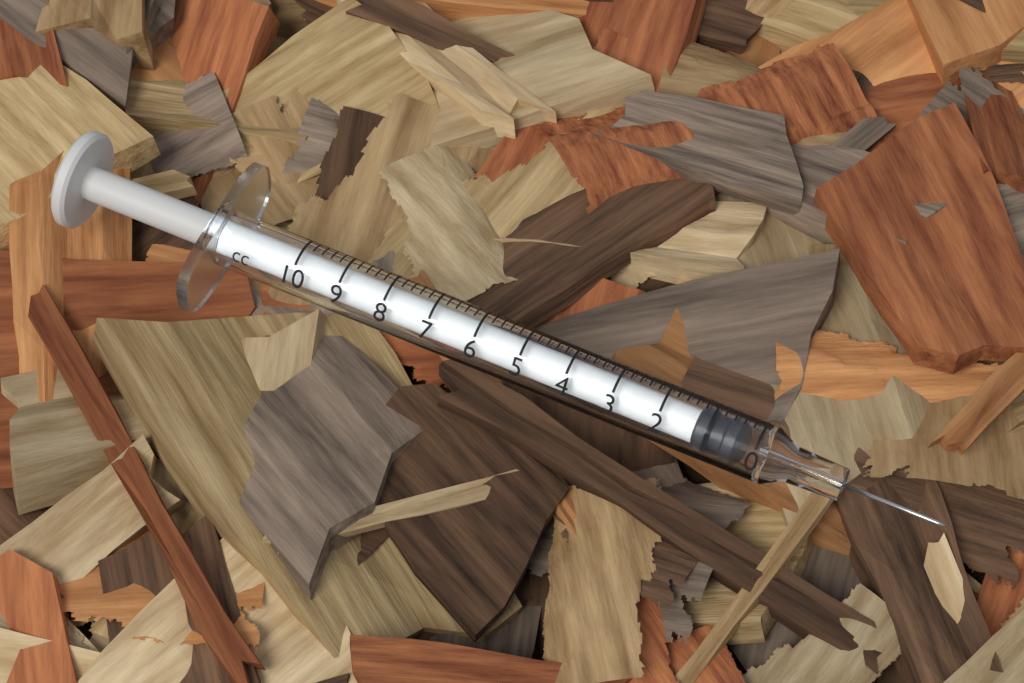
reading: 0.4 cc
